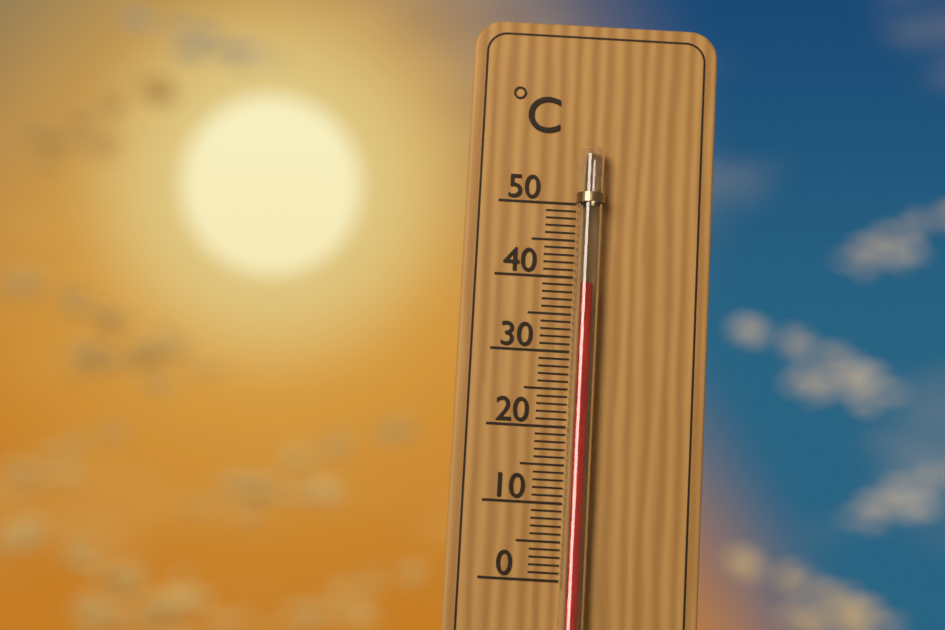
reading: 39 °C
